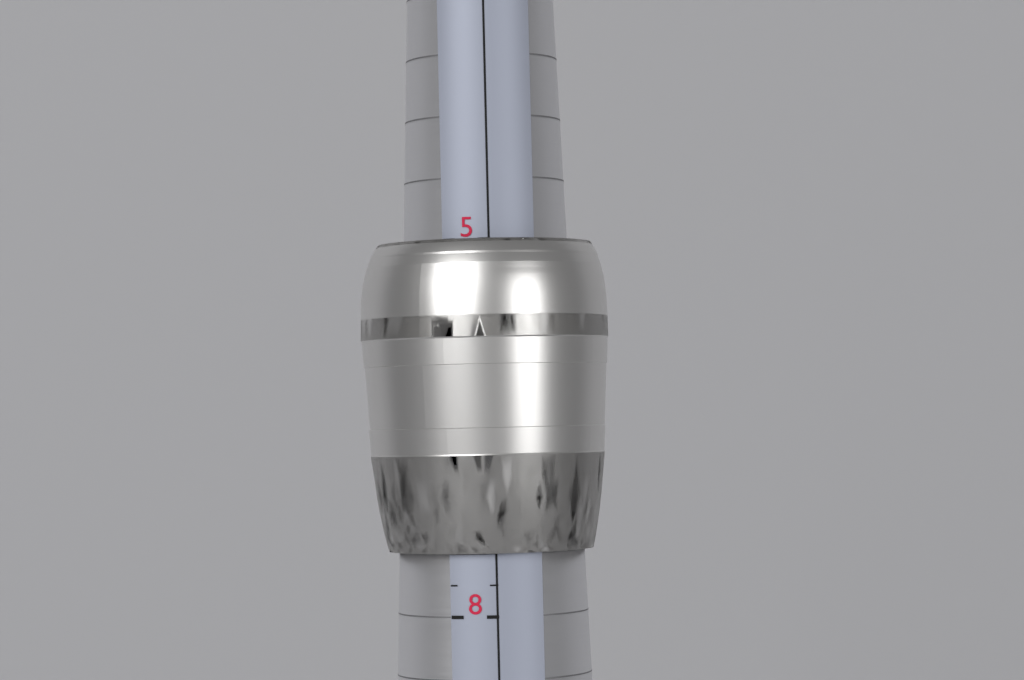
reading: 7.50 (no unit)
